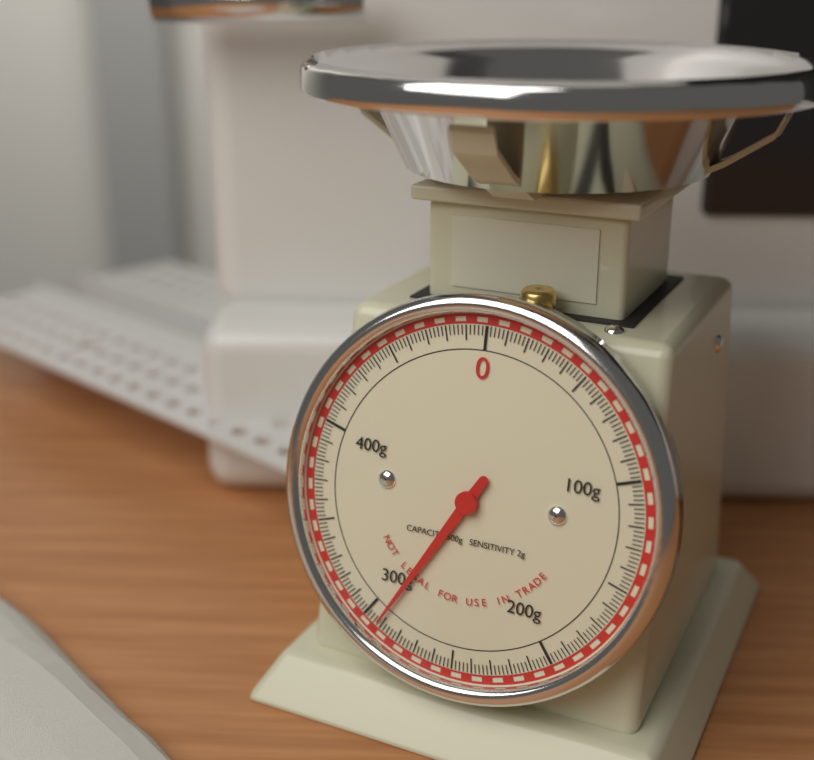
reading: 292 g
